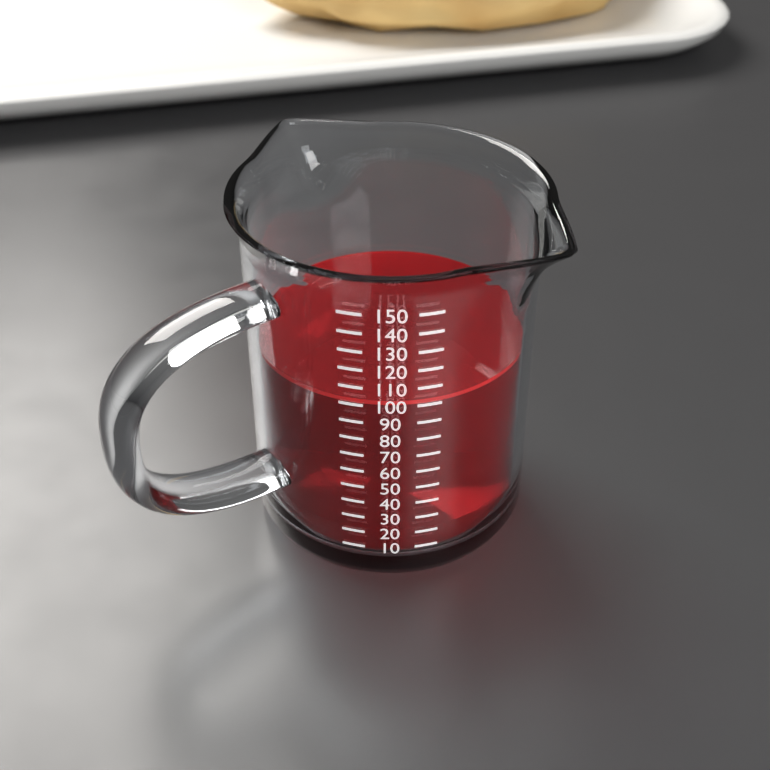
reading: 100 (no unit)
